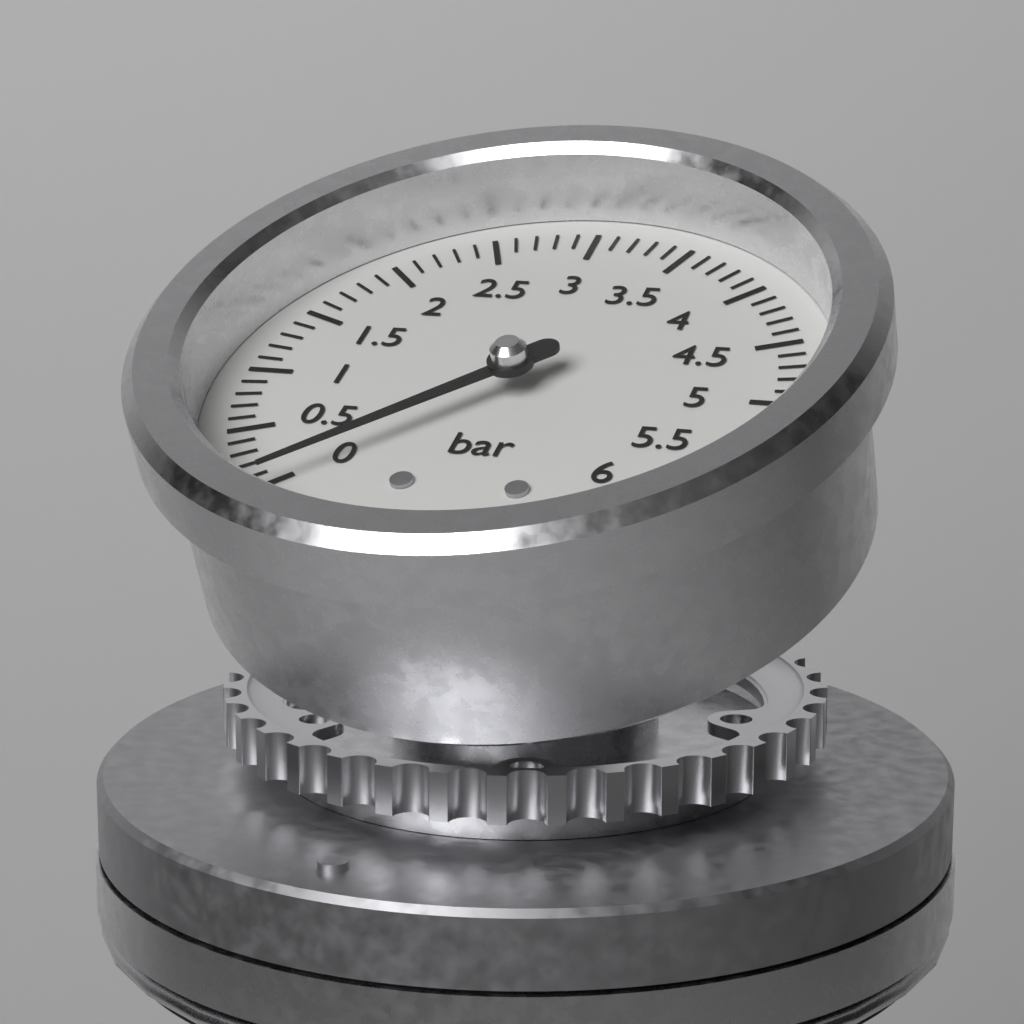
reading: 0.0 bar
